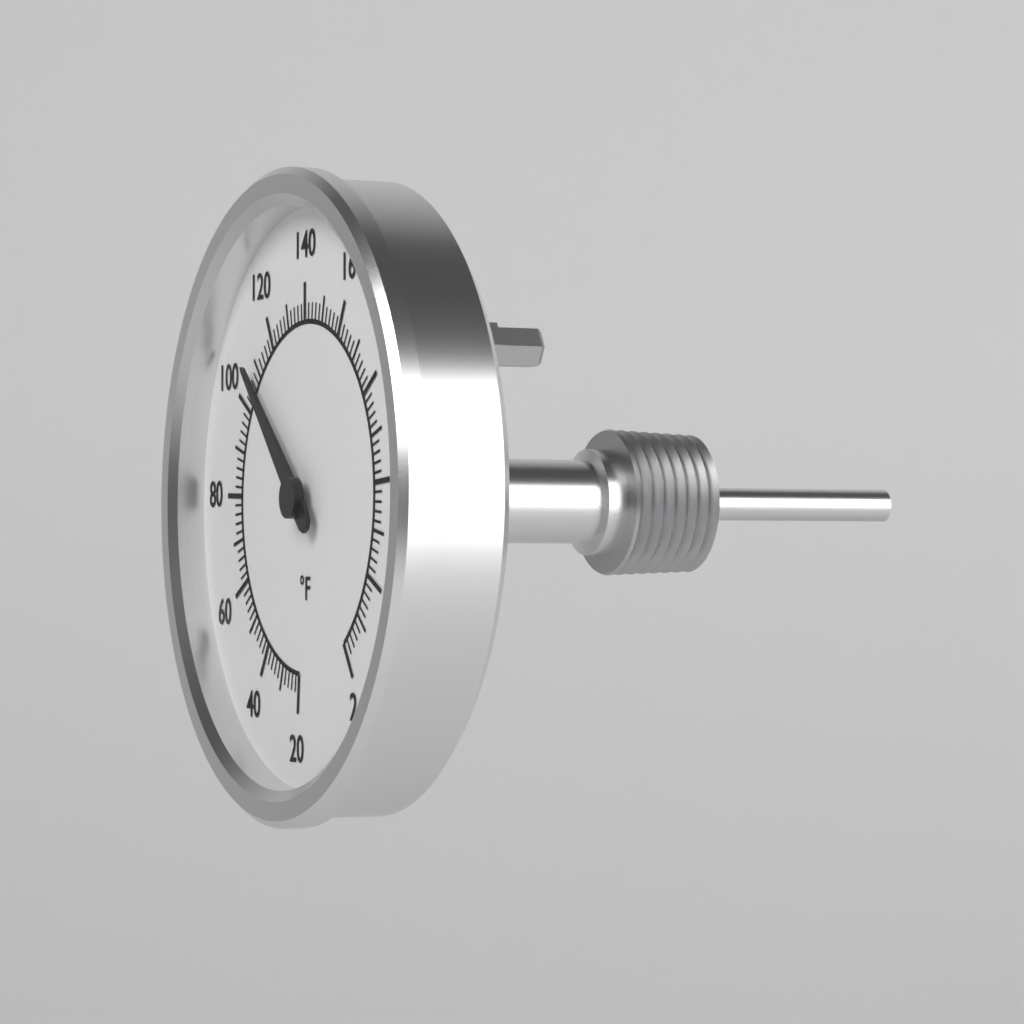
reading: 108 °F
